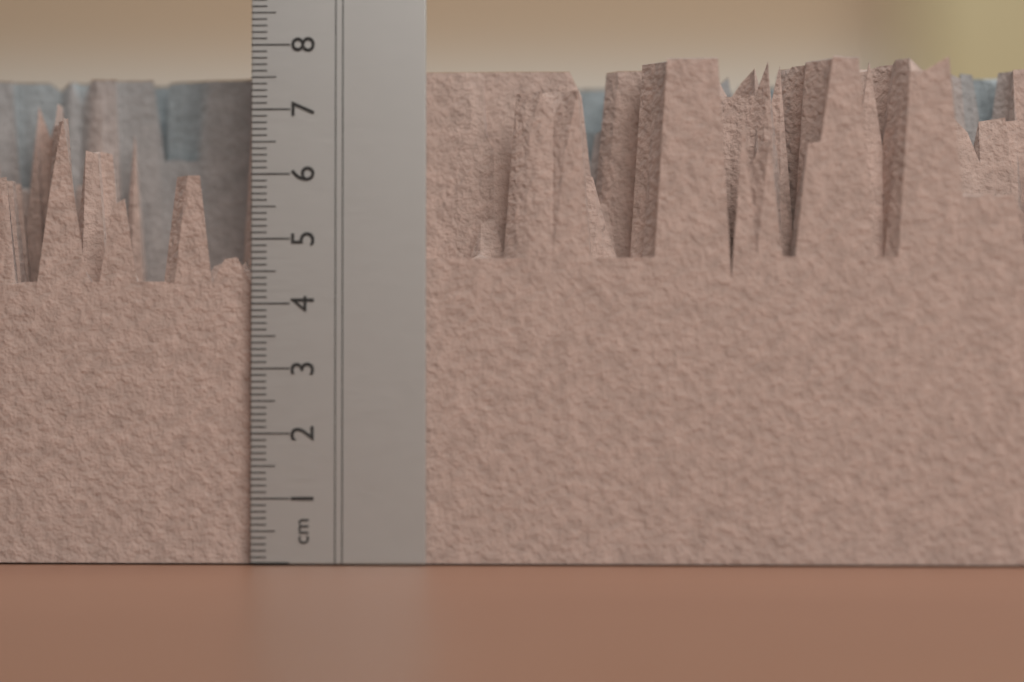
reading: 7.8 cm
